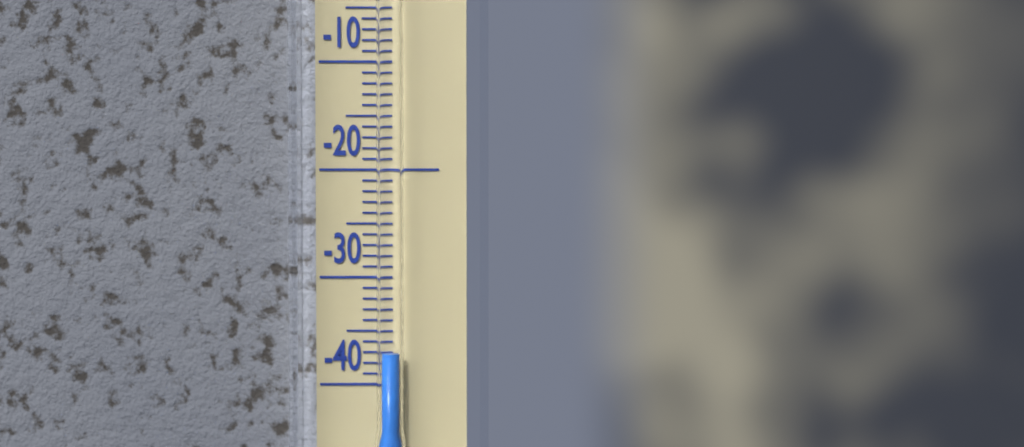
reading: -37 °C
